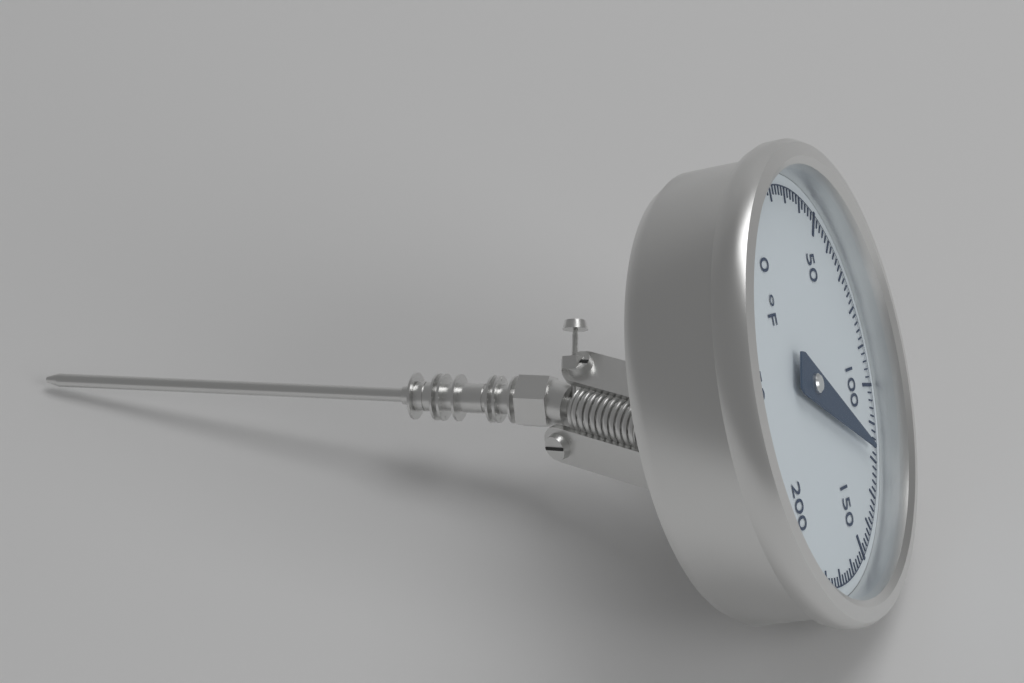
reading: 118 °F
